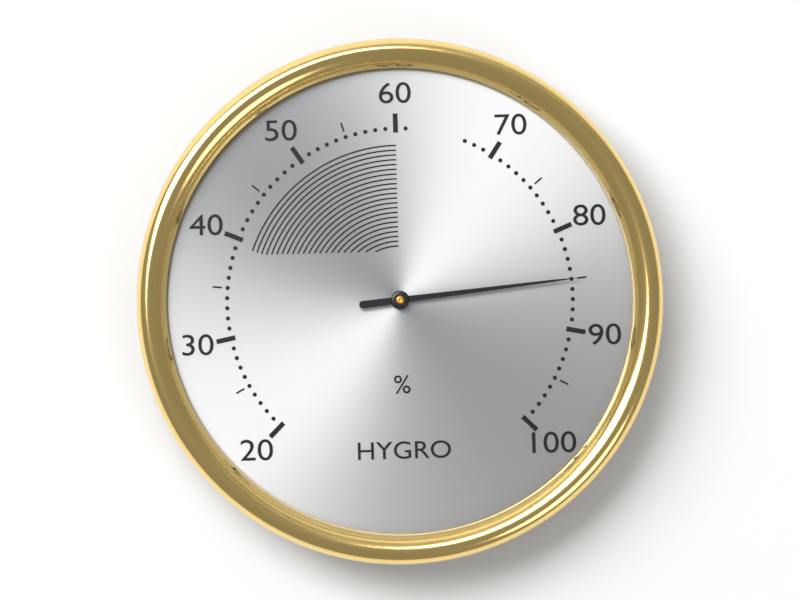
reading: 85 %
